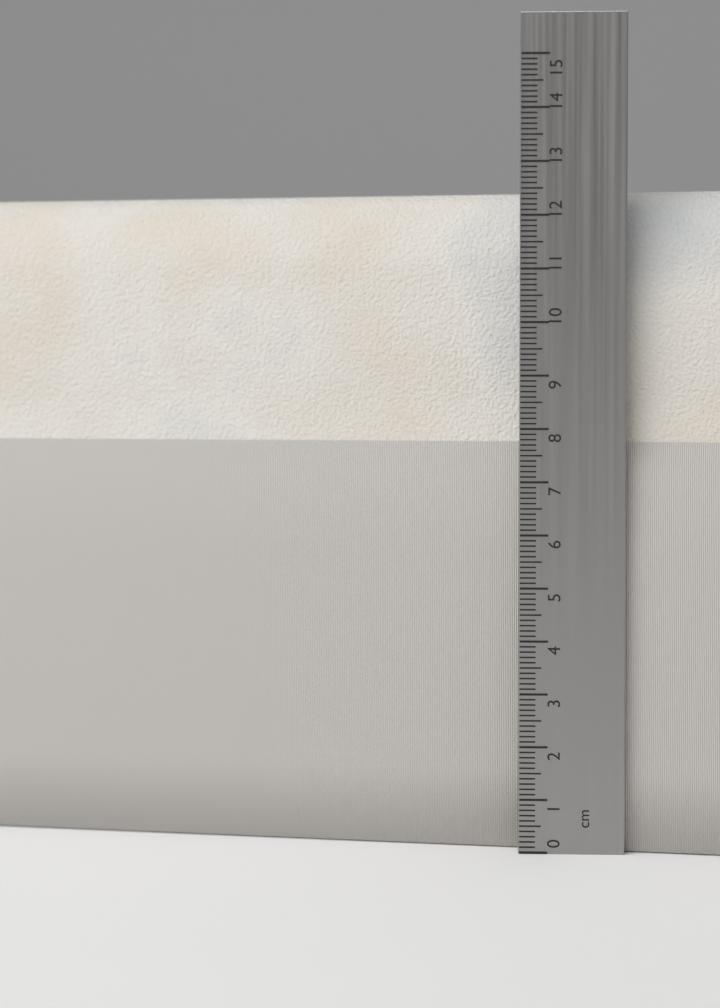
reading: 12.5 cm
